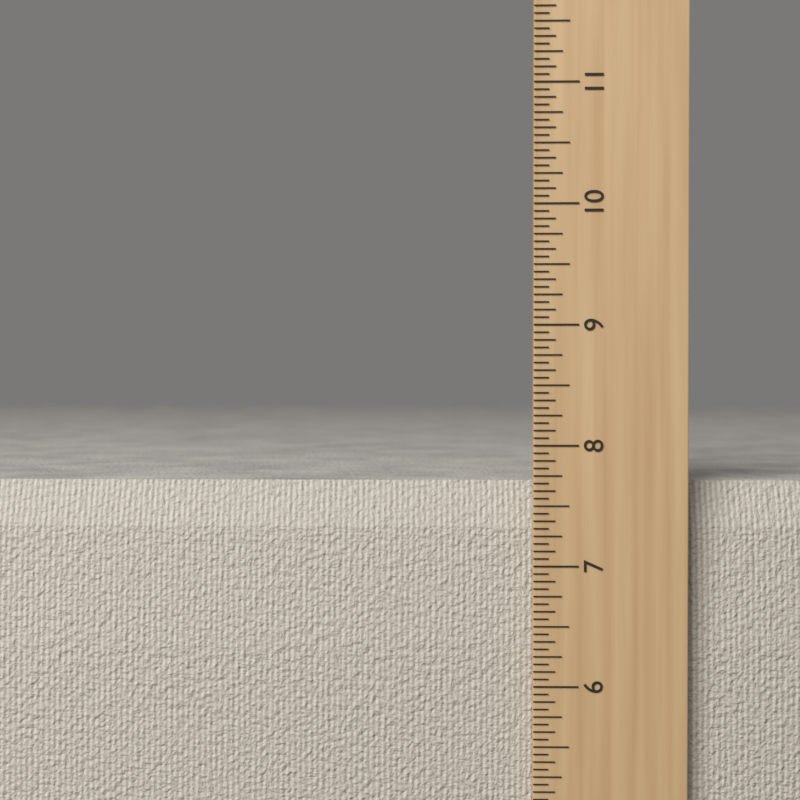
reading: 7.6875 in
